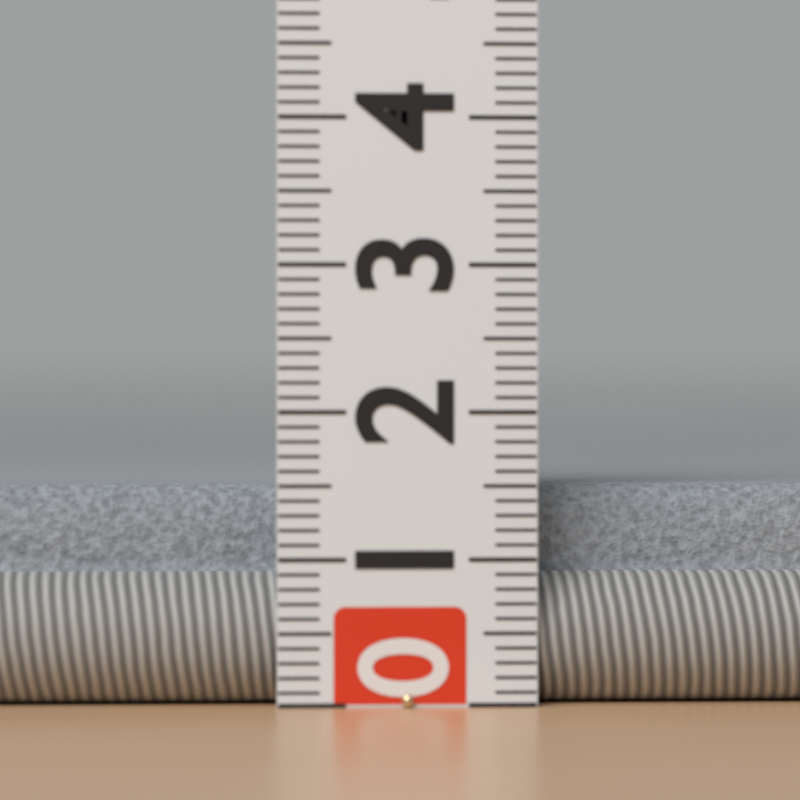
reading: 1.5 (no unit)
